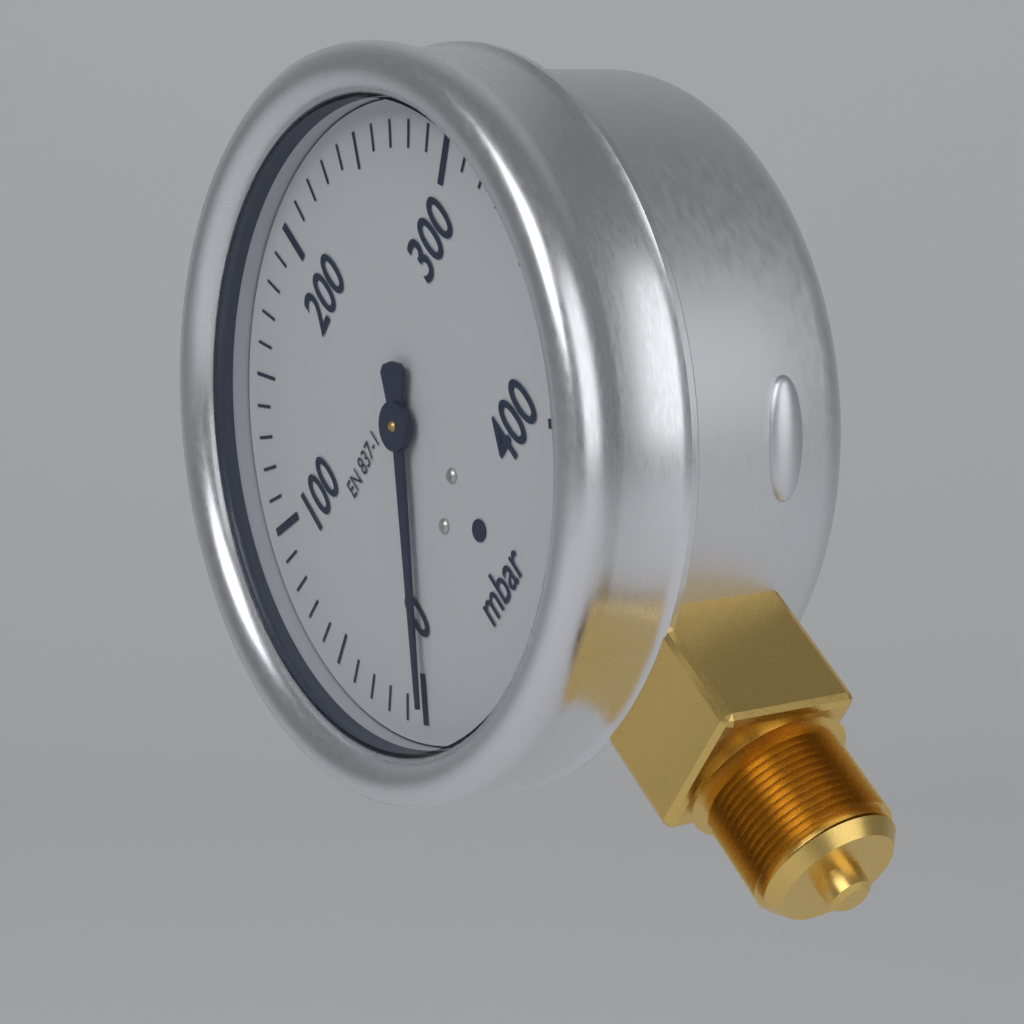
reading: 0 mbar
